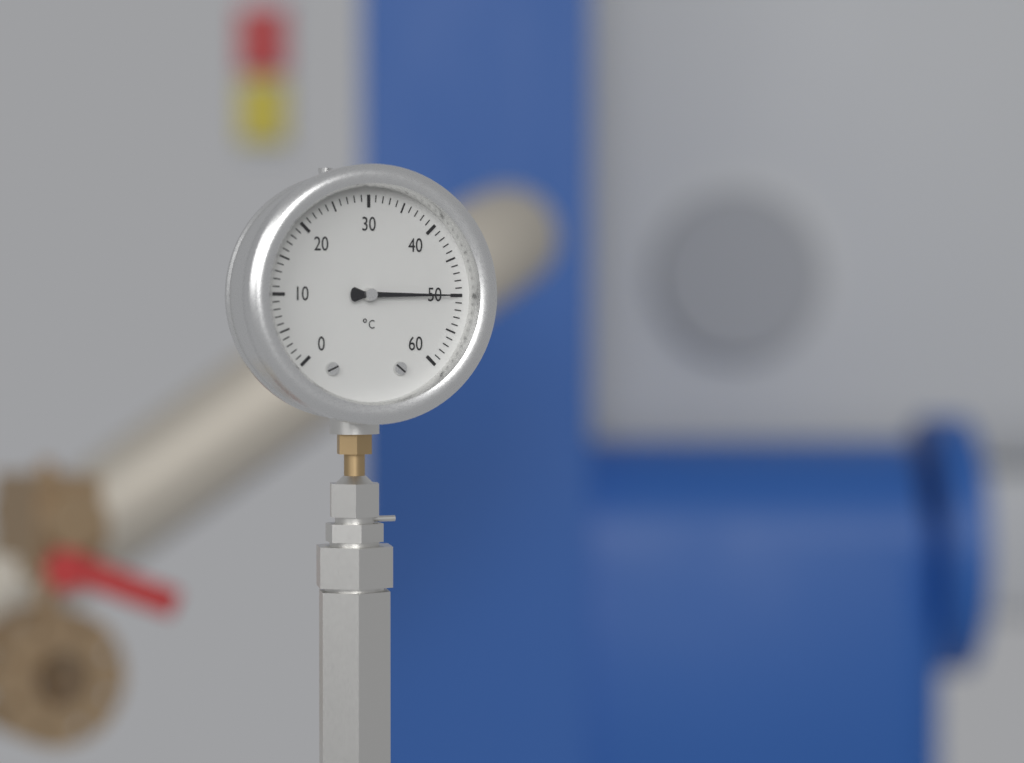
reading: 50 °C
